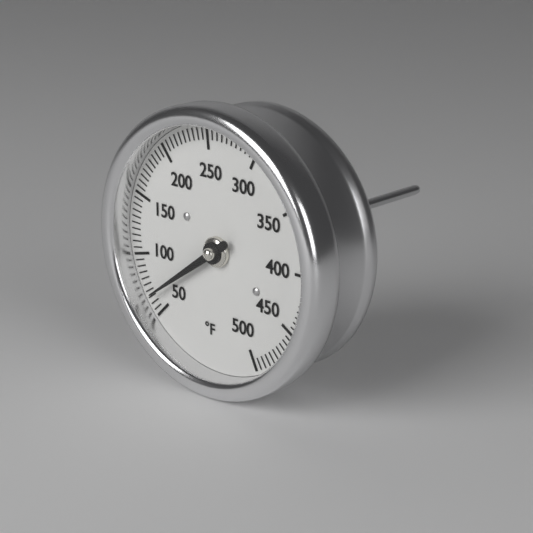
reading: 65 °F
